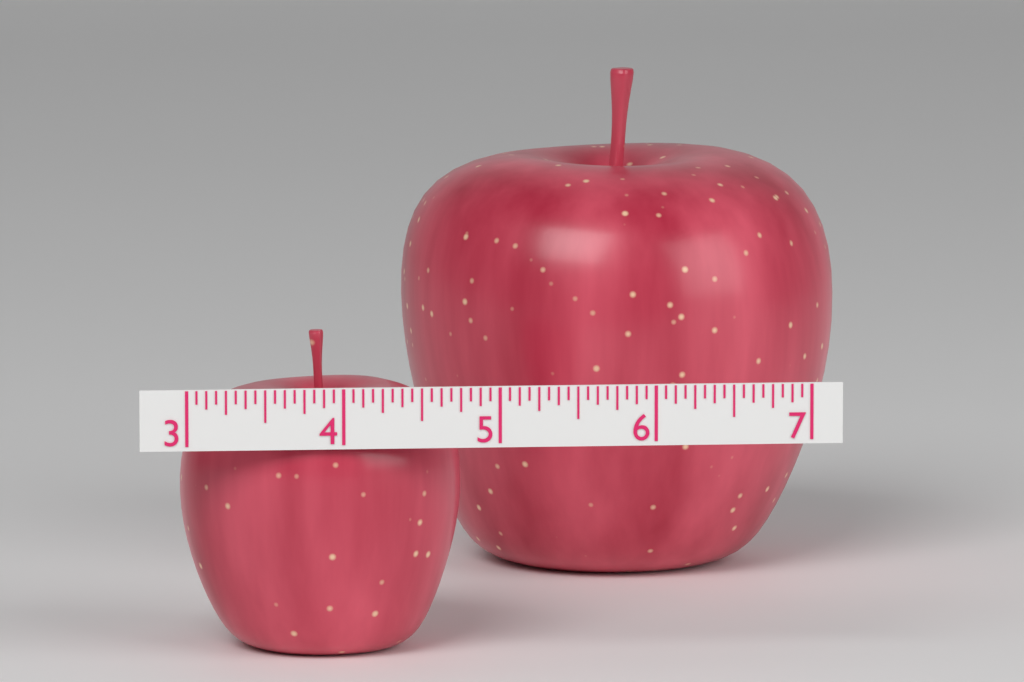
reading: 4.8125 (no unit)
